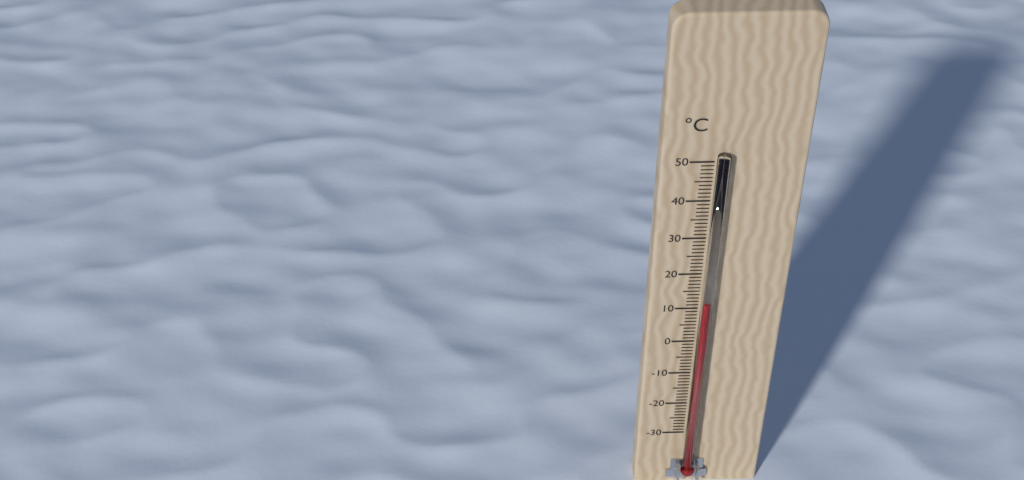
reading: 13 °C
